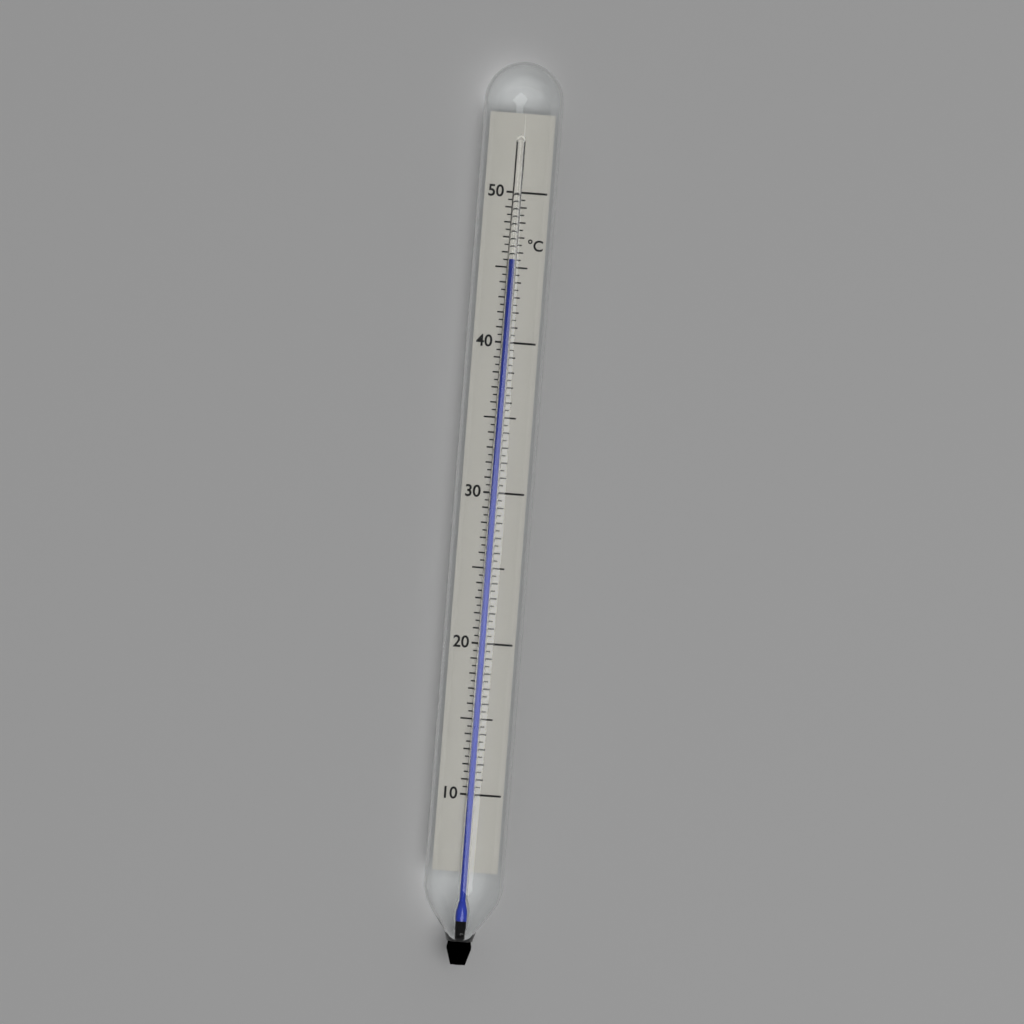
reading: 45.5 °C
